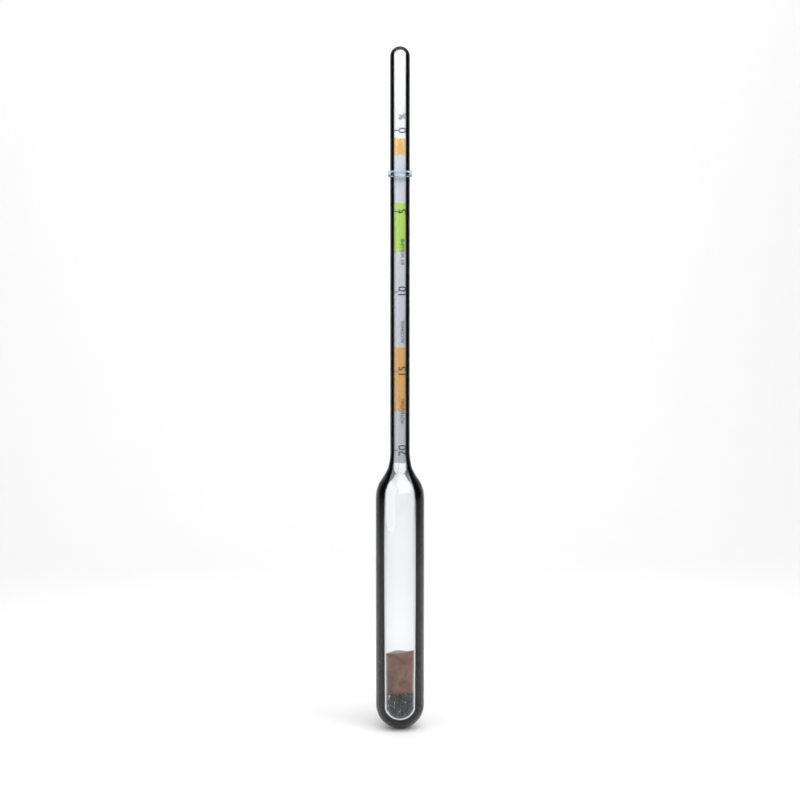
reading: 2.5 %
